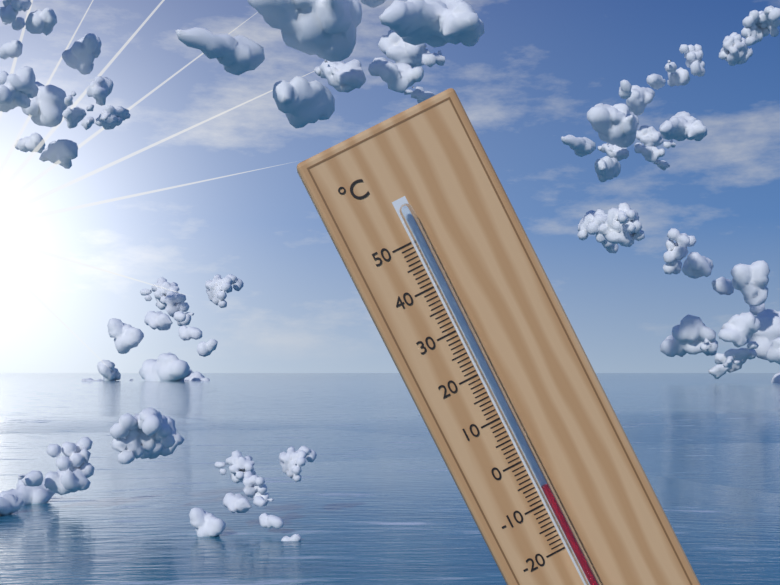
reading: -6 °C
